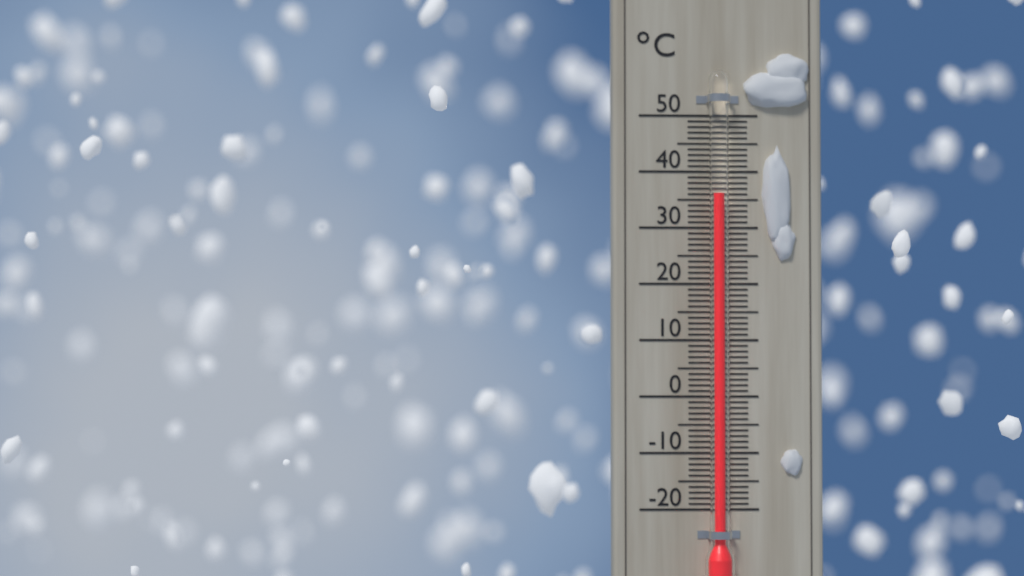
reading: 36 °C
